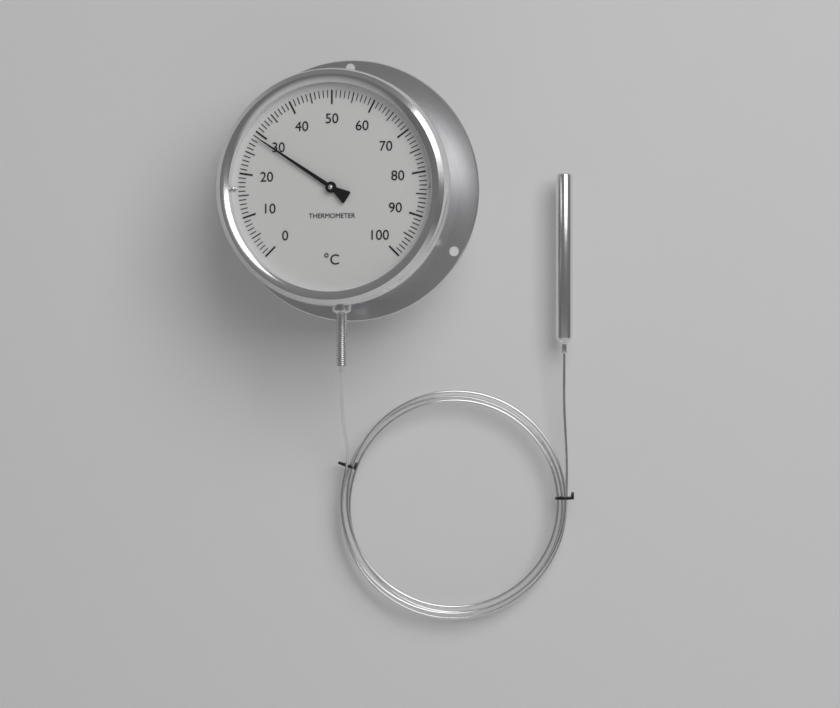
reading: 29 °C
